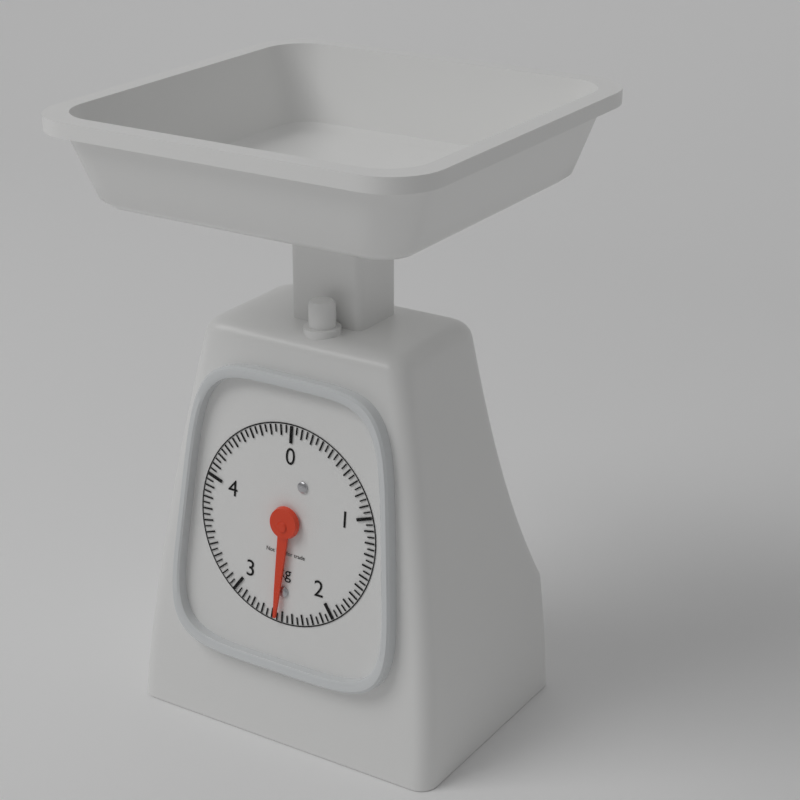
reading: 2.55 kg
